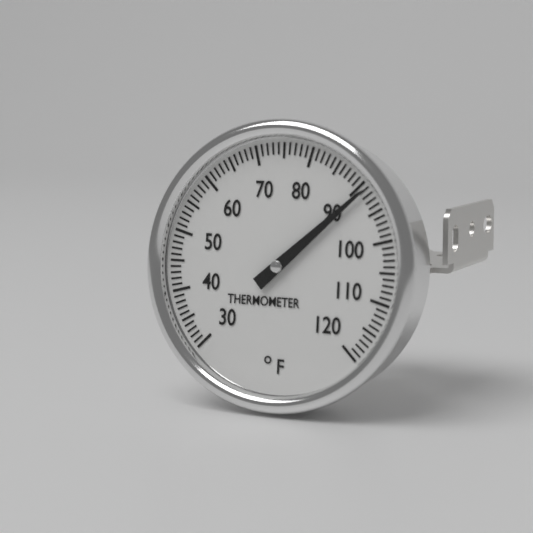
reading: 91 °F
